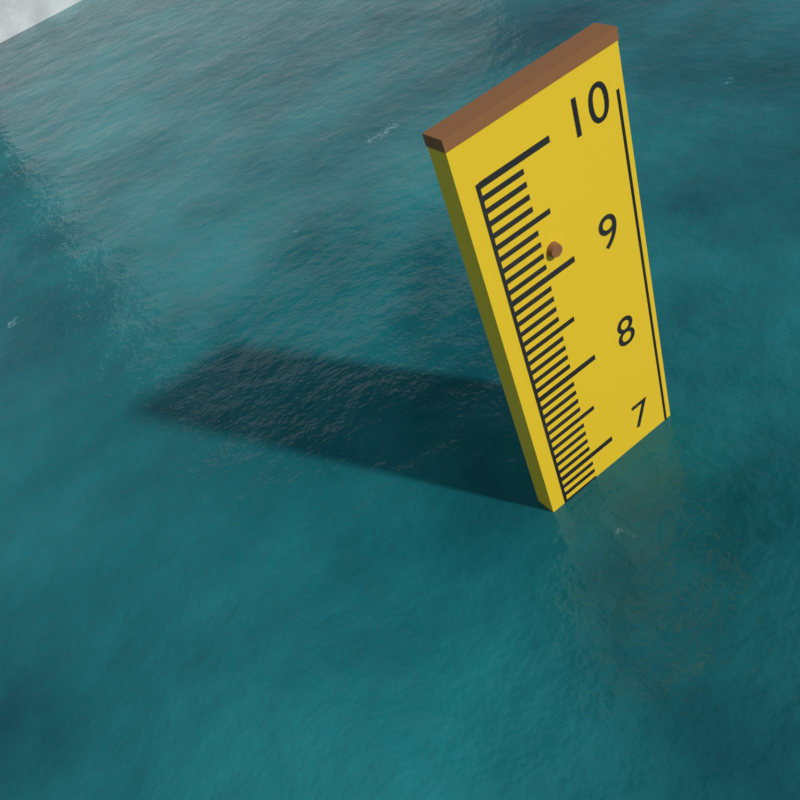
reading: 6.7 (no unit)
